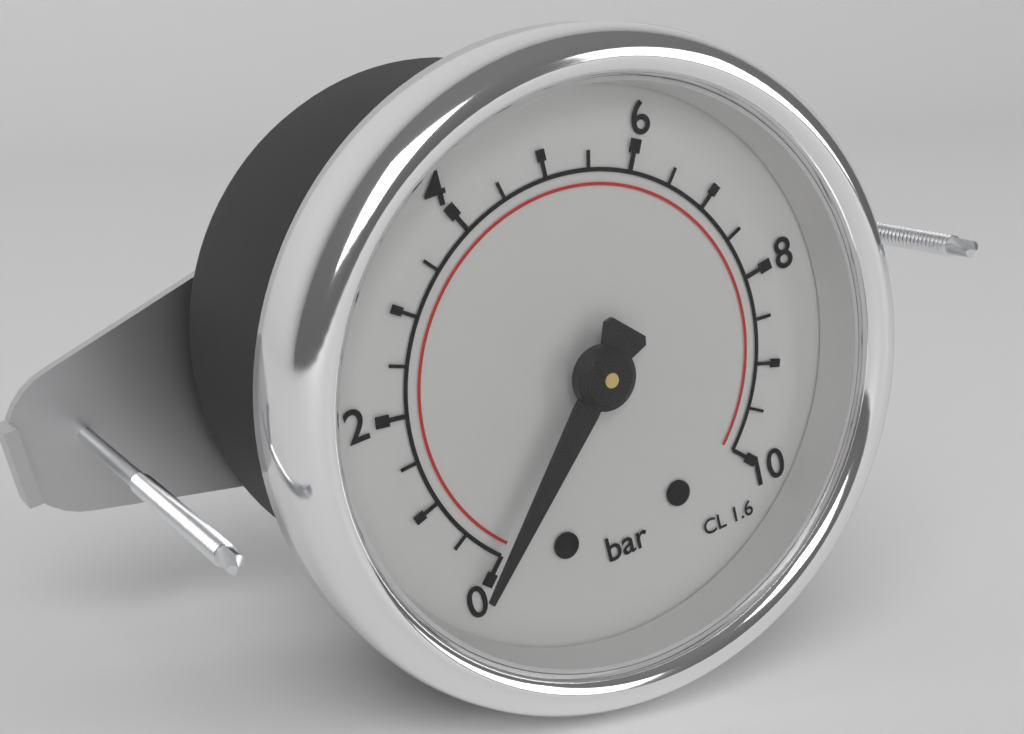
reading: 0.0 bar
